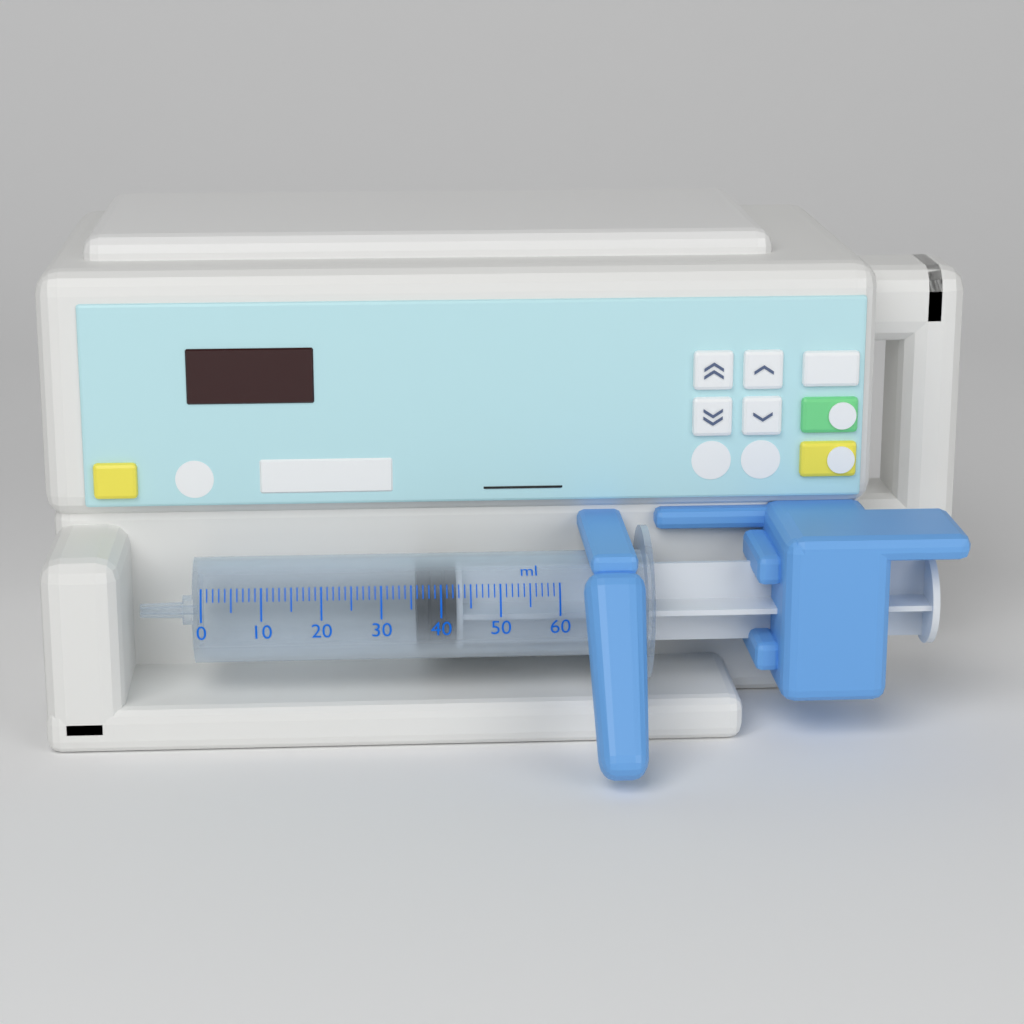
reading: 36 ml
